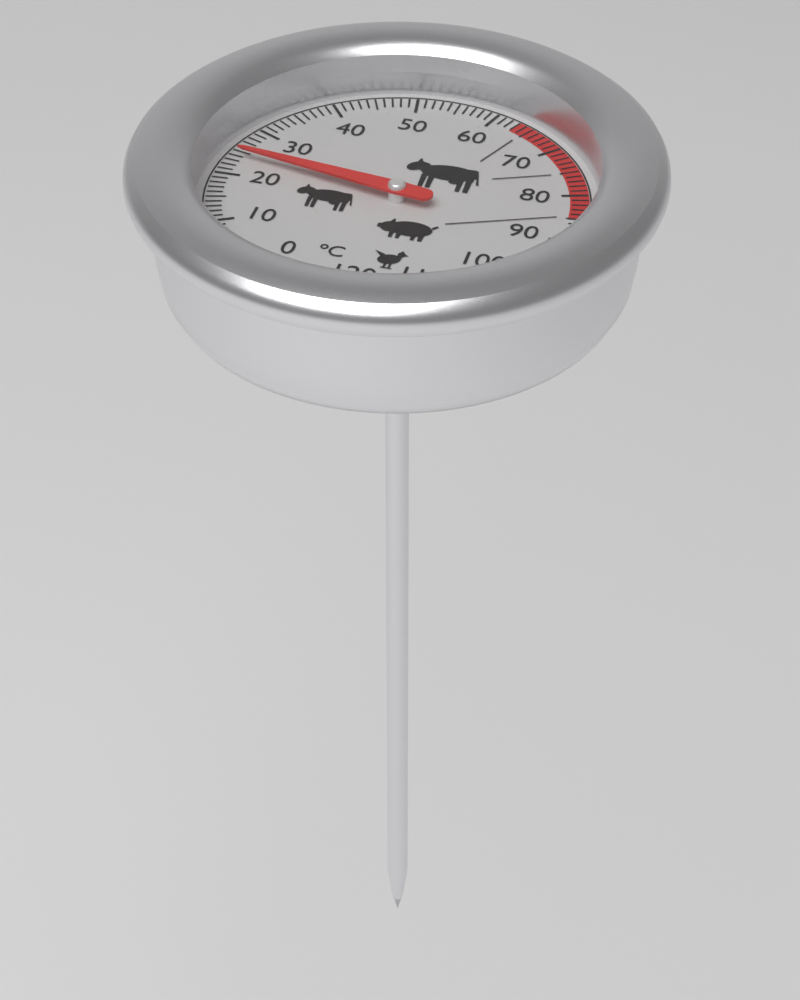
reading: 24 °C
